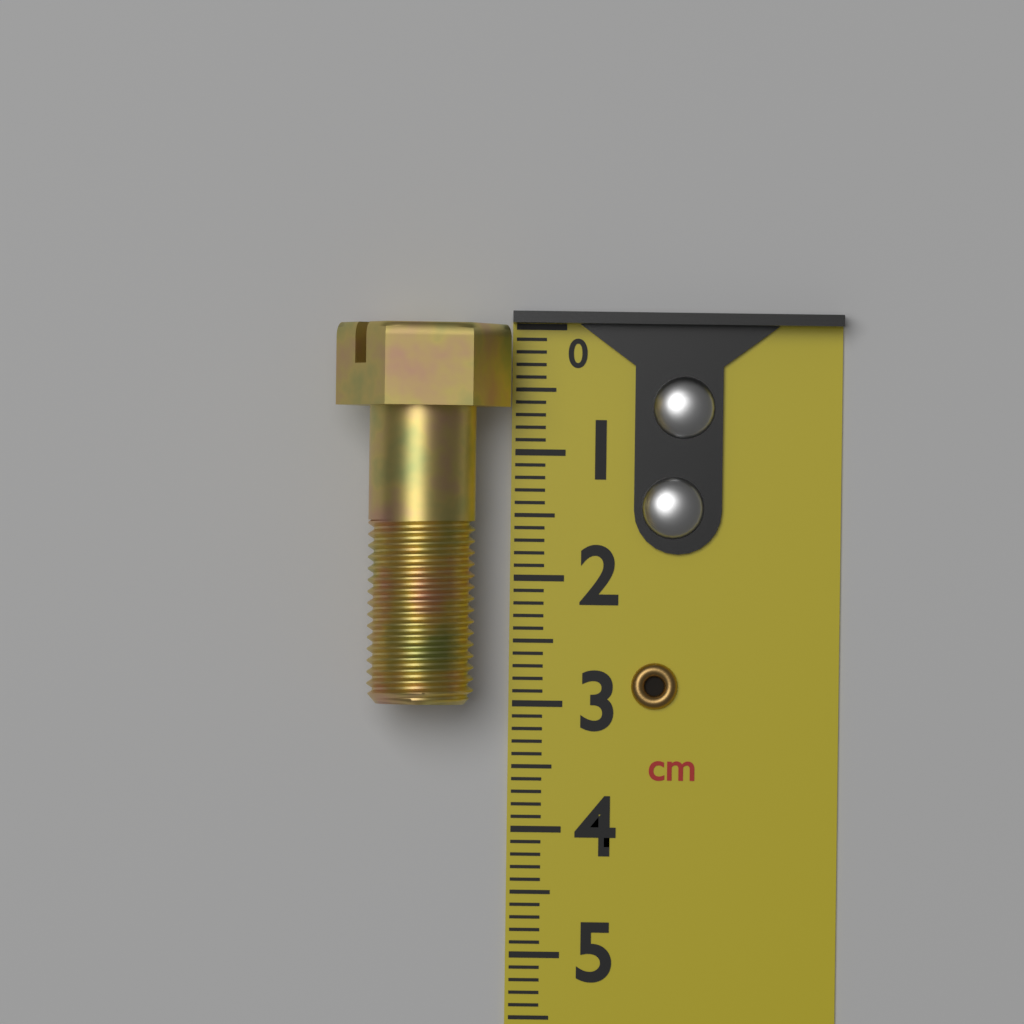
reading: 3.0 cm
